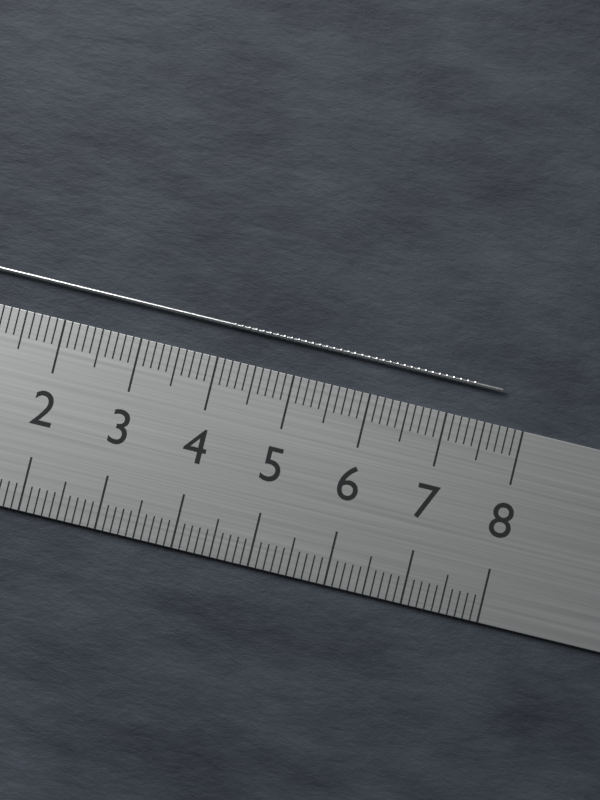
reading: 7.7 cm
